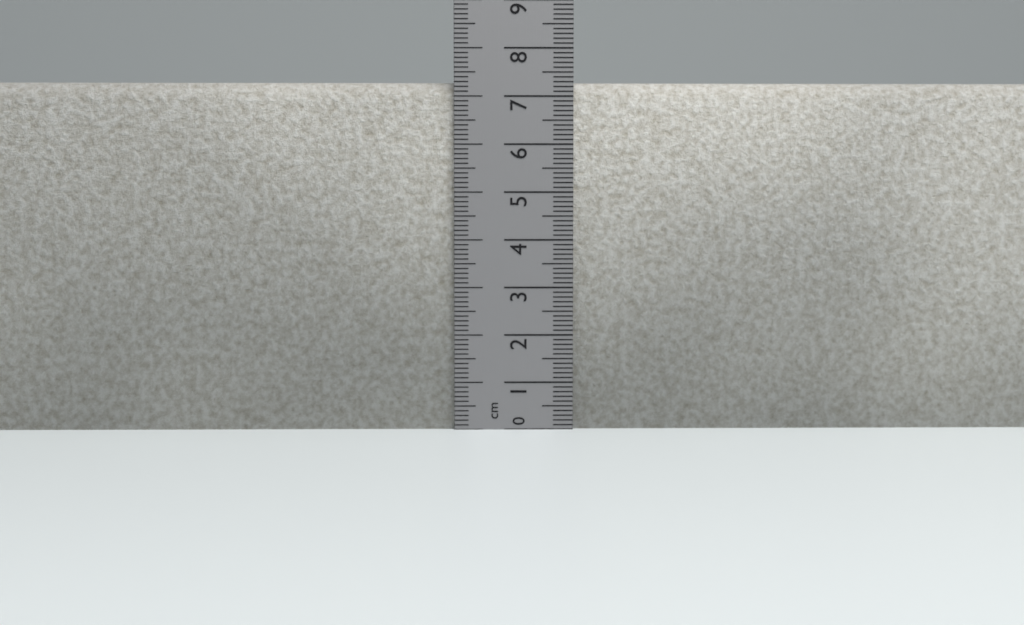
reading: 7.3 cm
